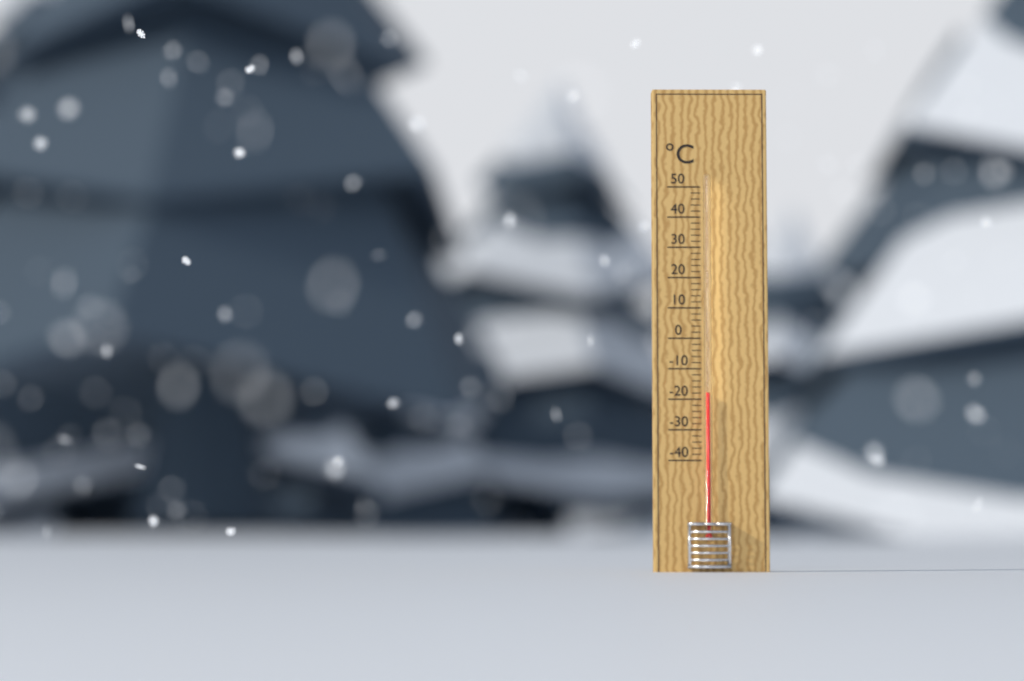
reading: -18 °C
